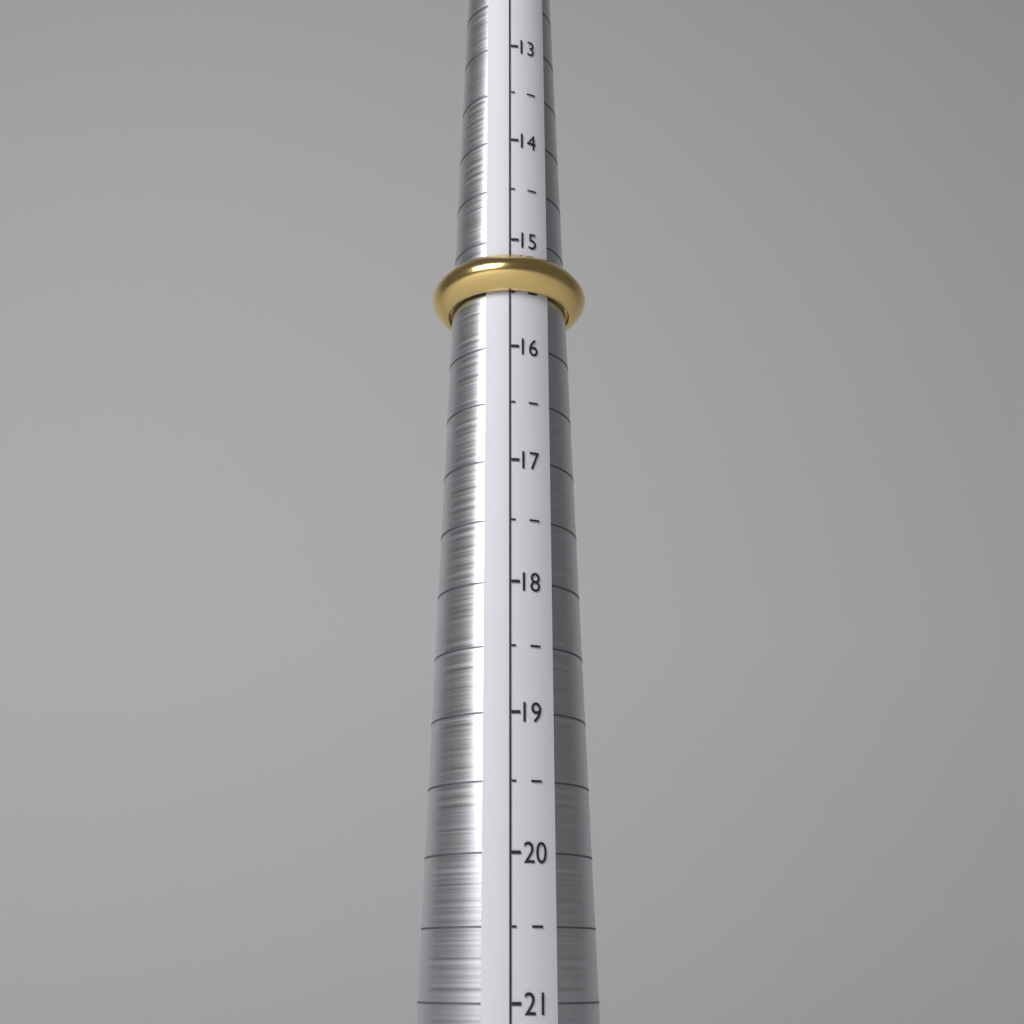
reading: 15.5 (no unit)
